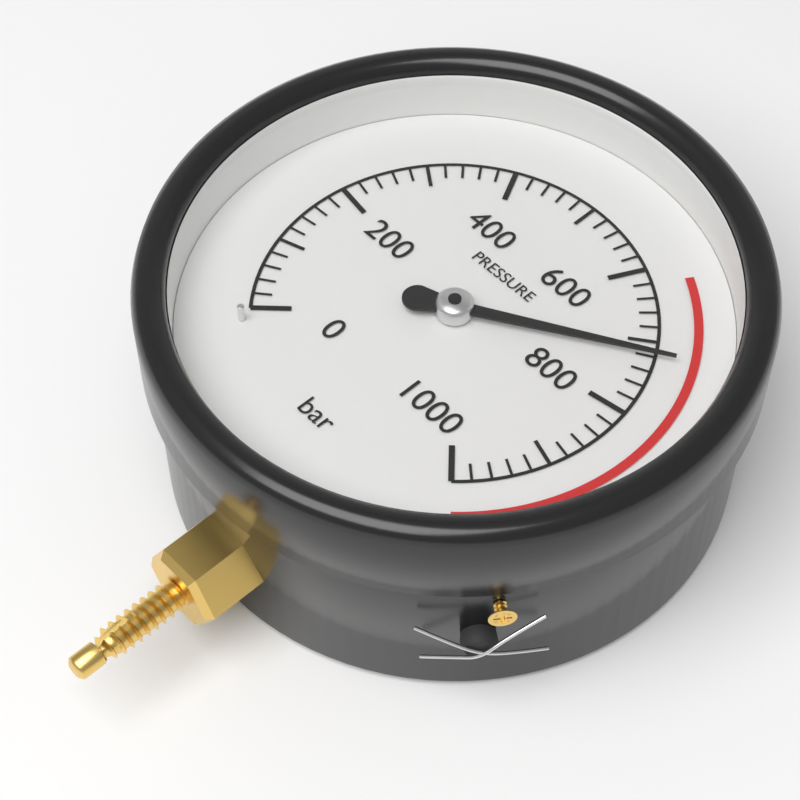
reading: 720 bar
